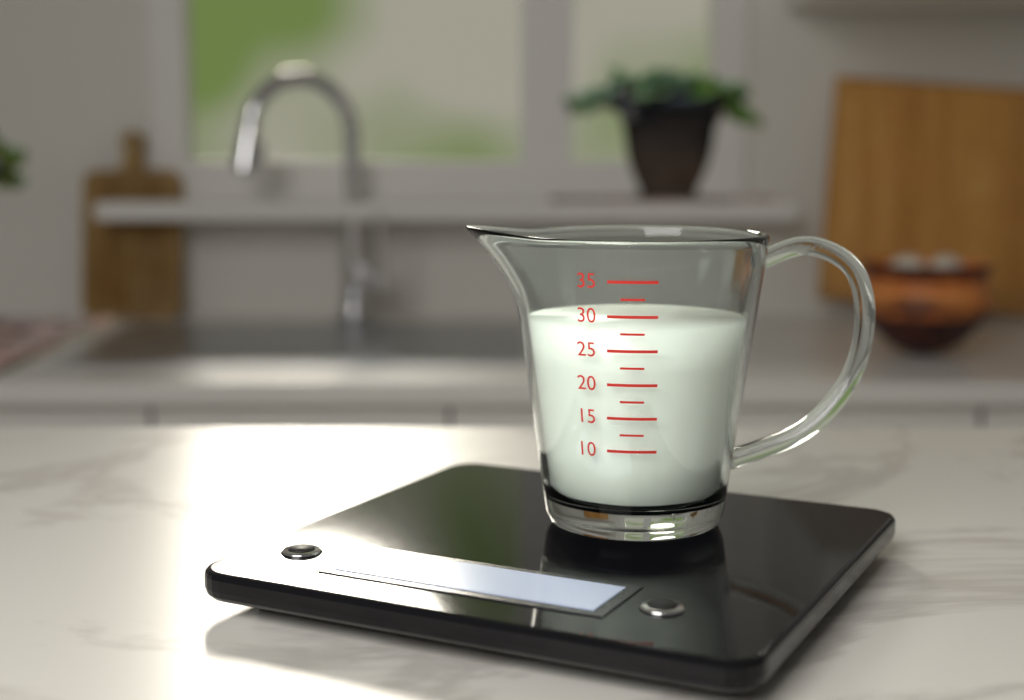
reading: 28.0 (no unit)
